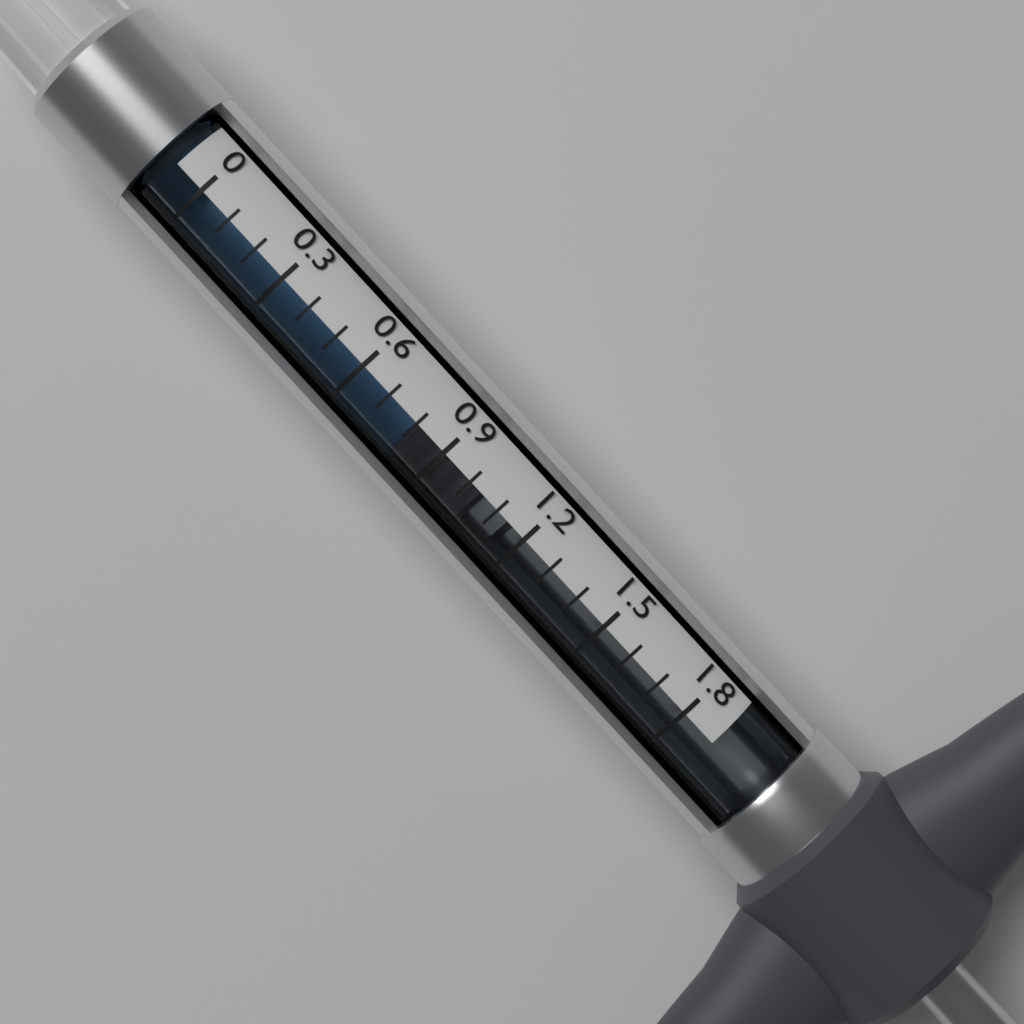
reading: 0.8 (no unit)
